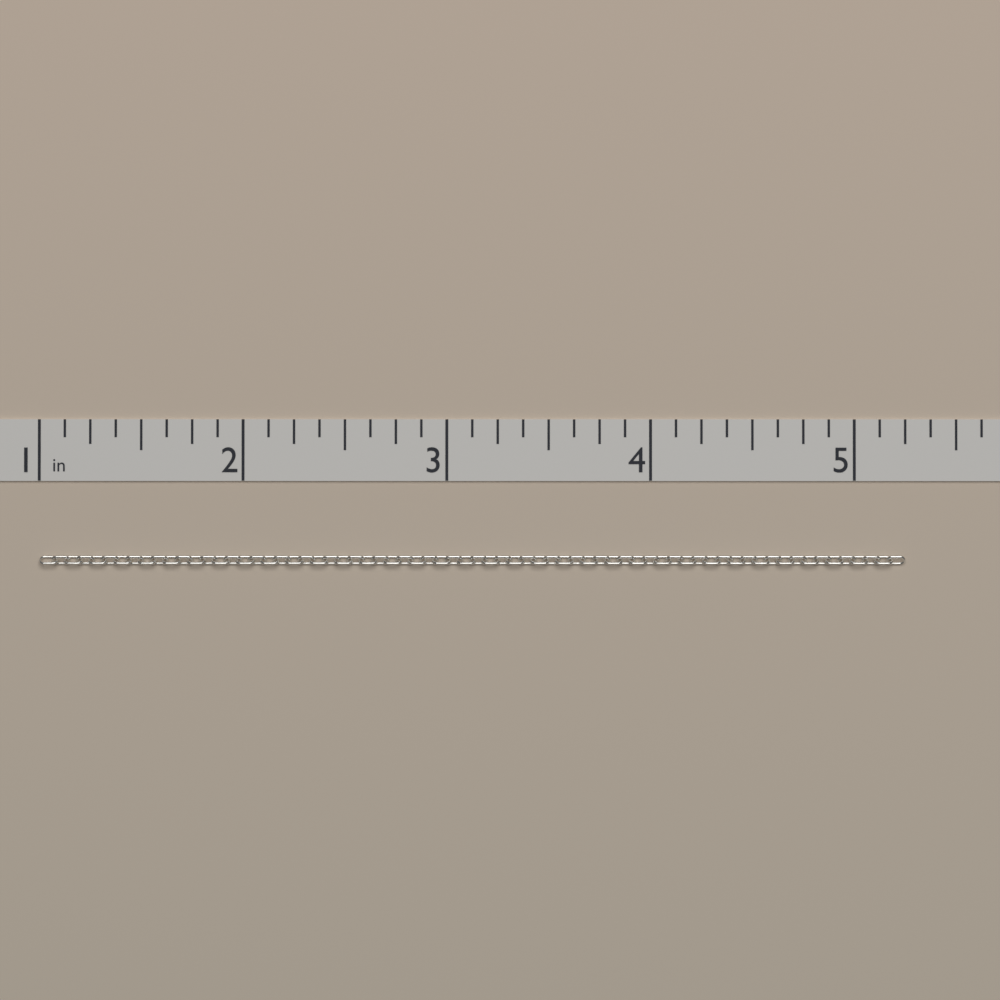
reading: 5.250 in
